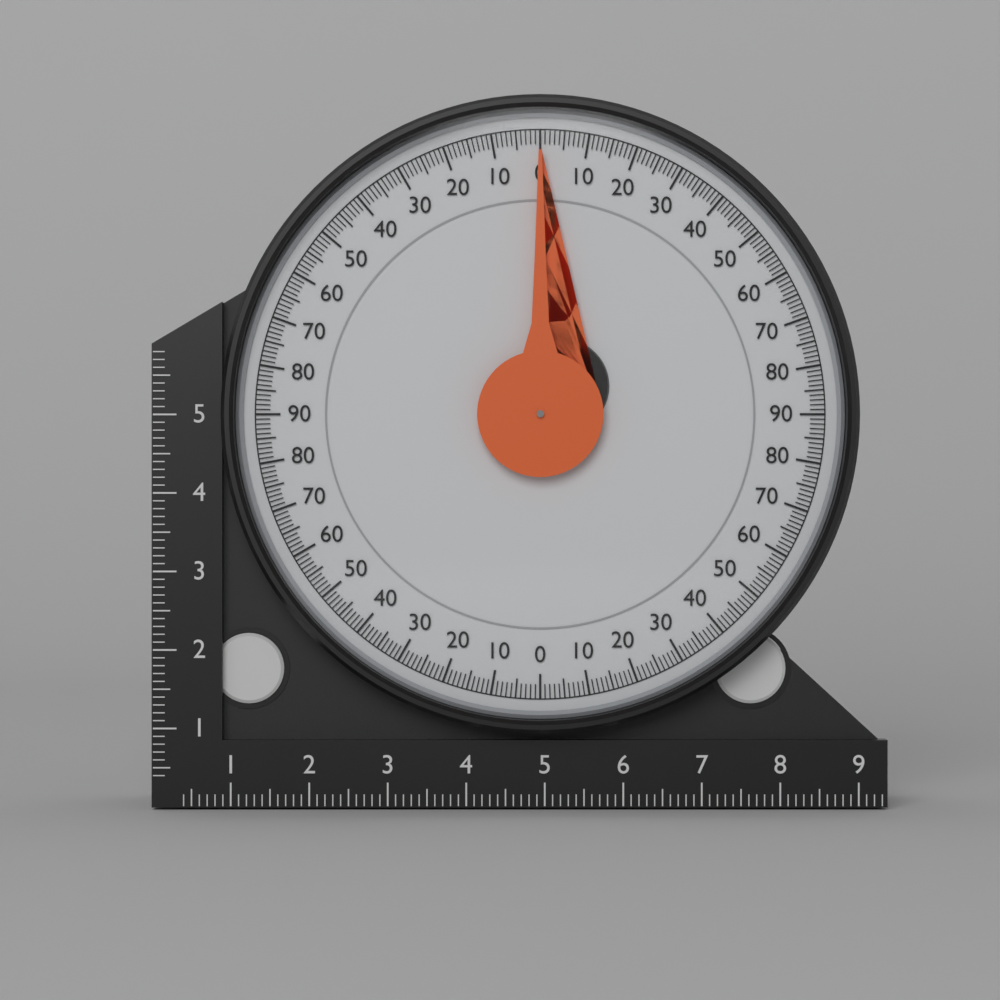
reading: 0 (no unit)
